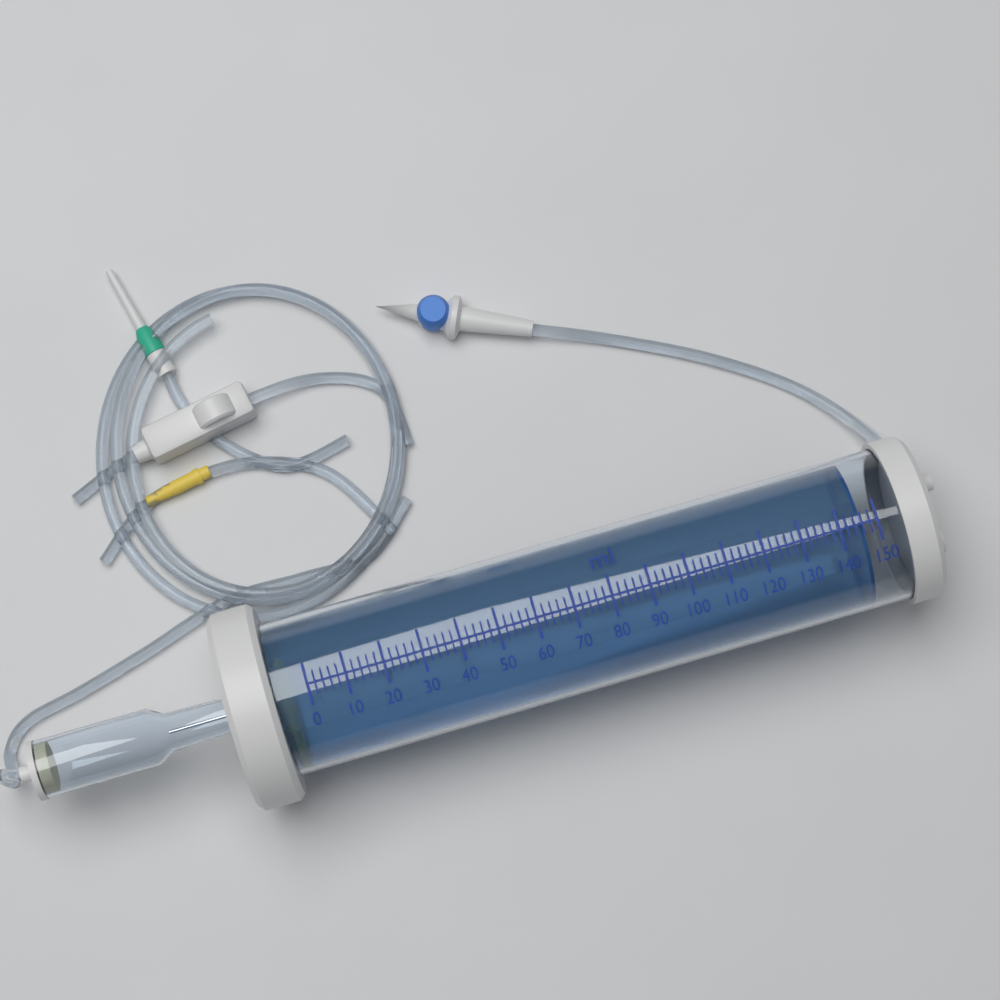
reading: 146 ml
